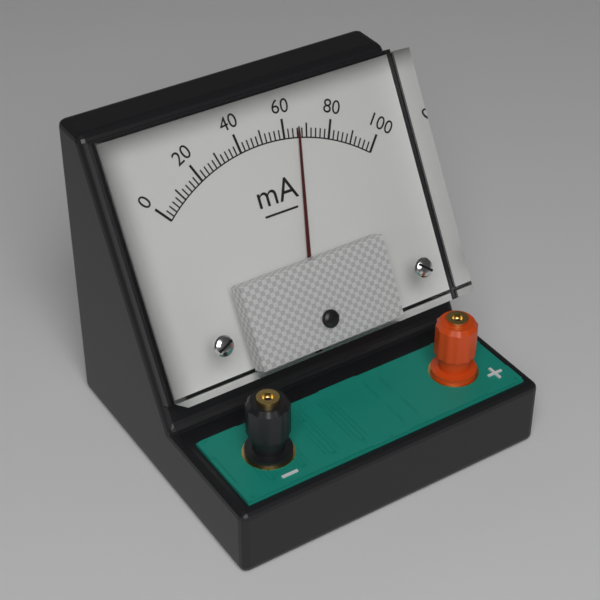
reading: 66 mA
